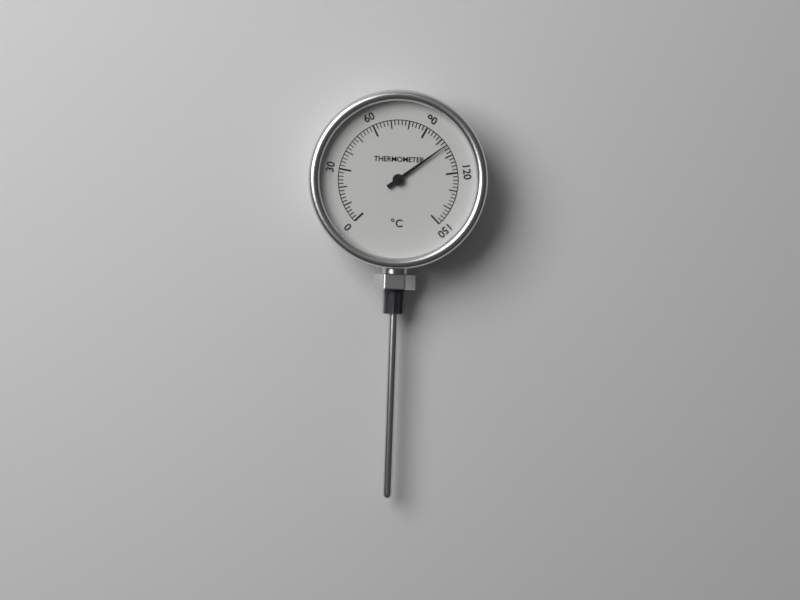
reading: 104 °C
